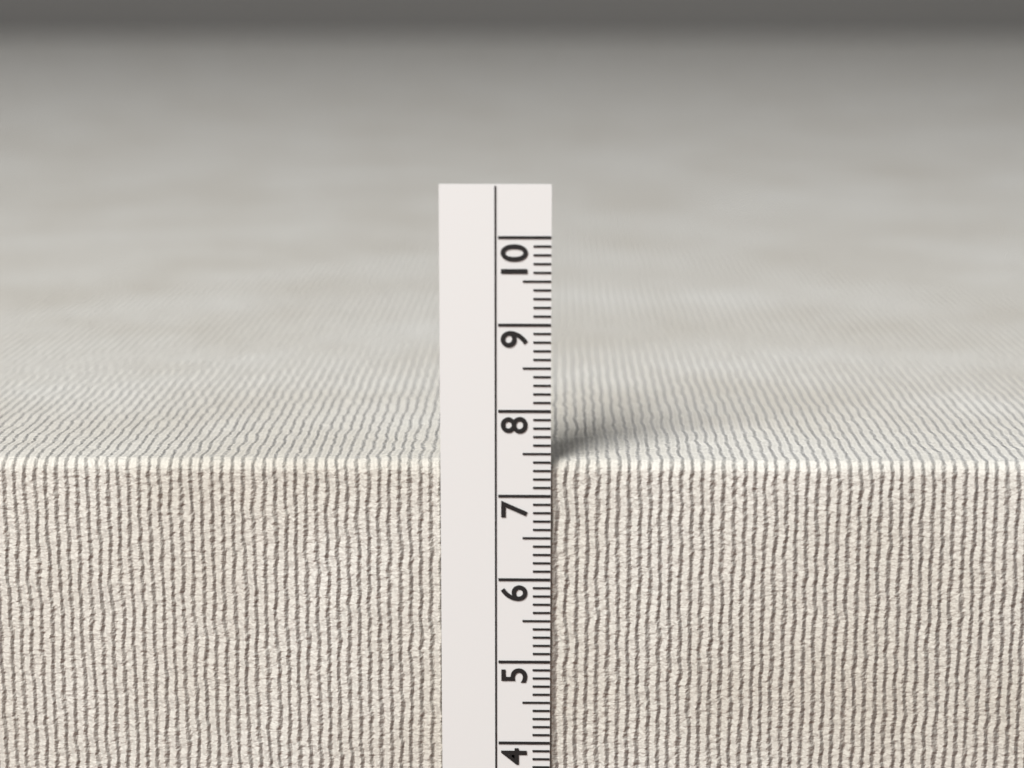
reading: 7.4 cm
